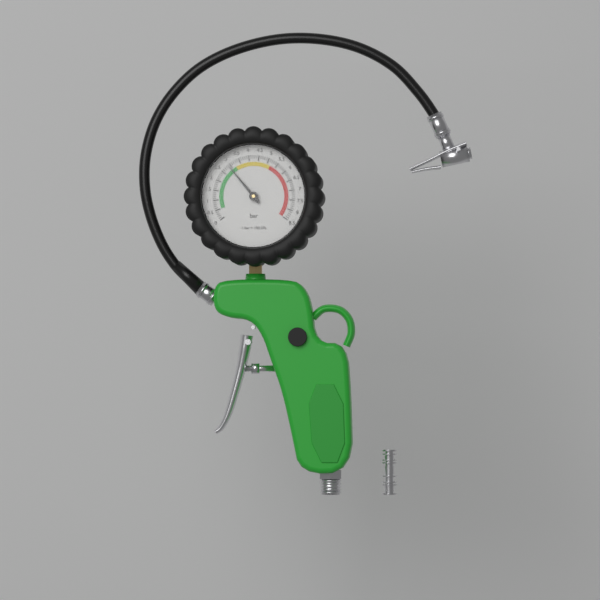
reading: 2.9 bar
